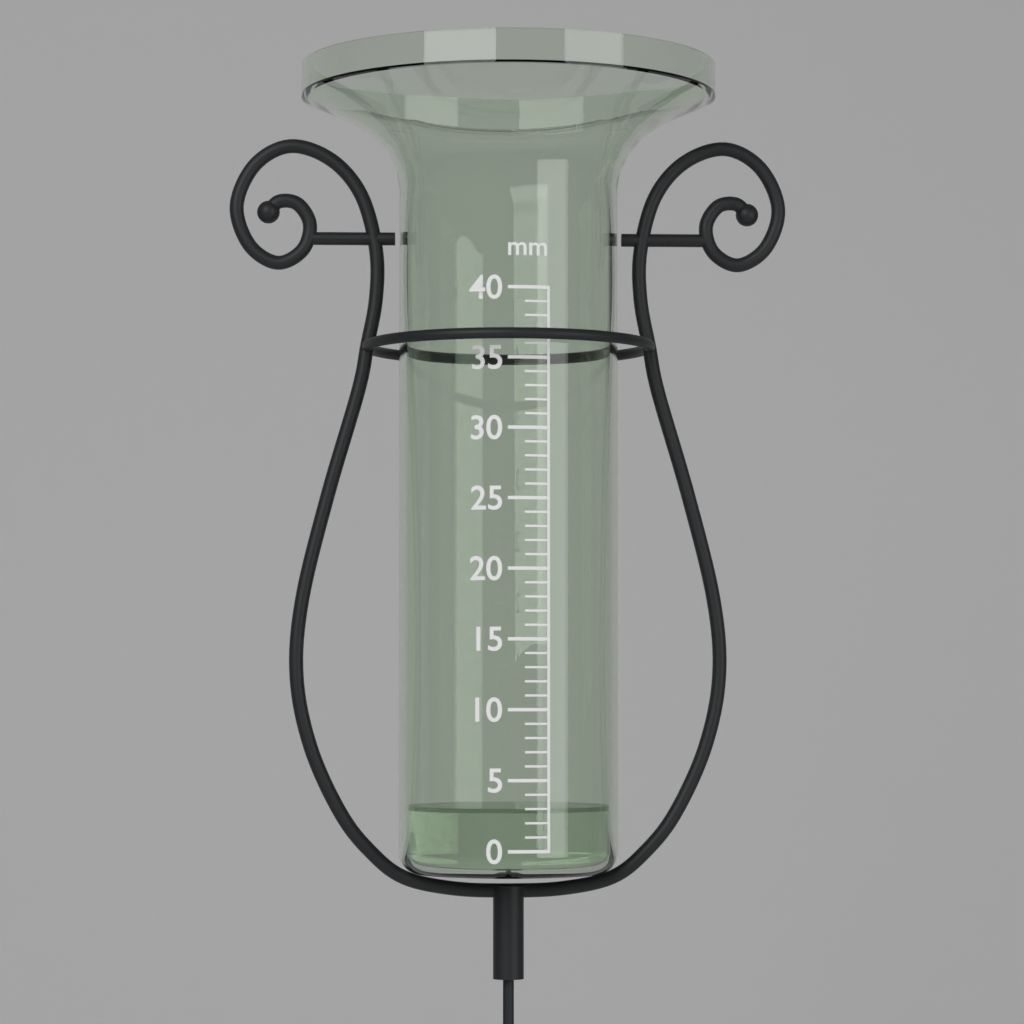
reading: 3 mm
